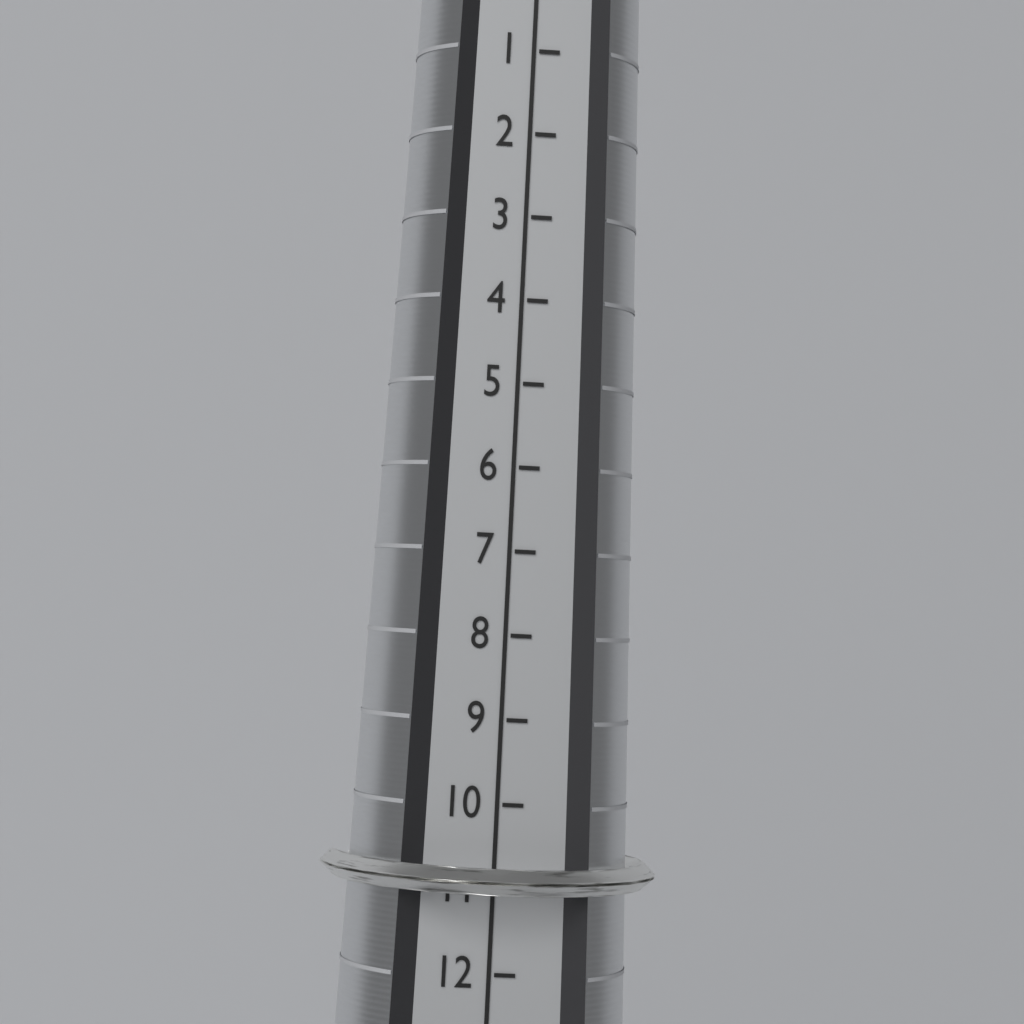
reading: 11 (no unit)
